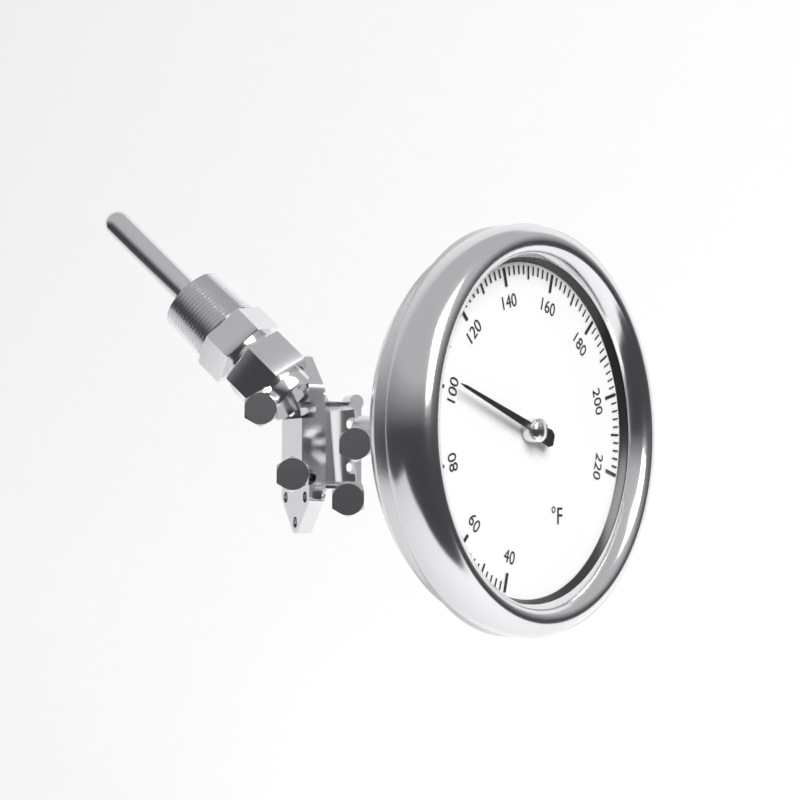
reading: 102 °F
